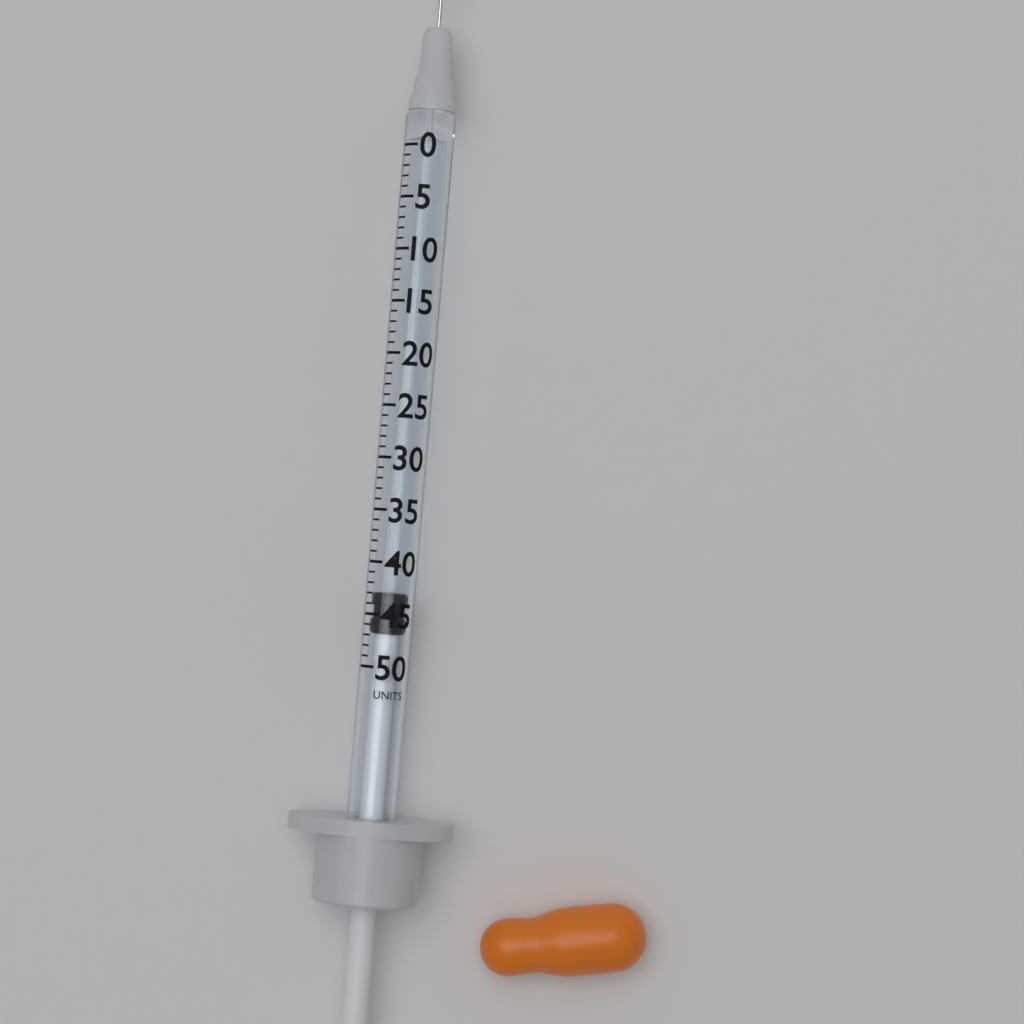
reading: 43 units
